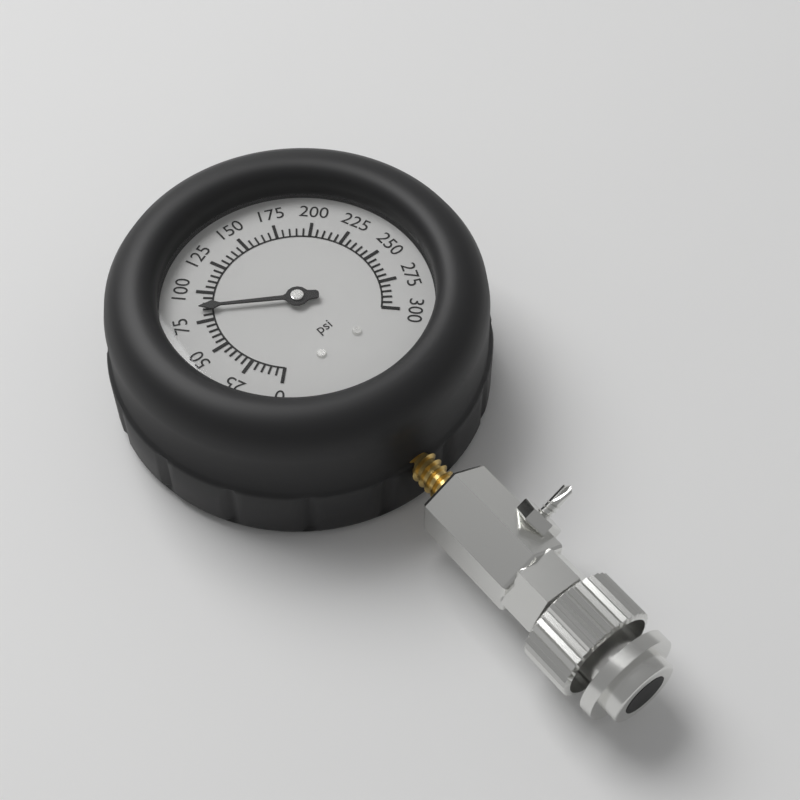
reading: 85 psi
